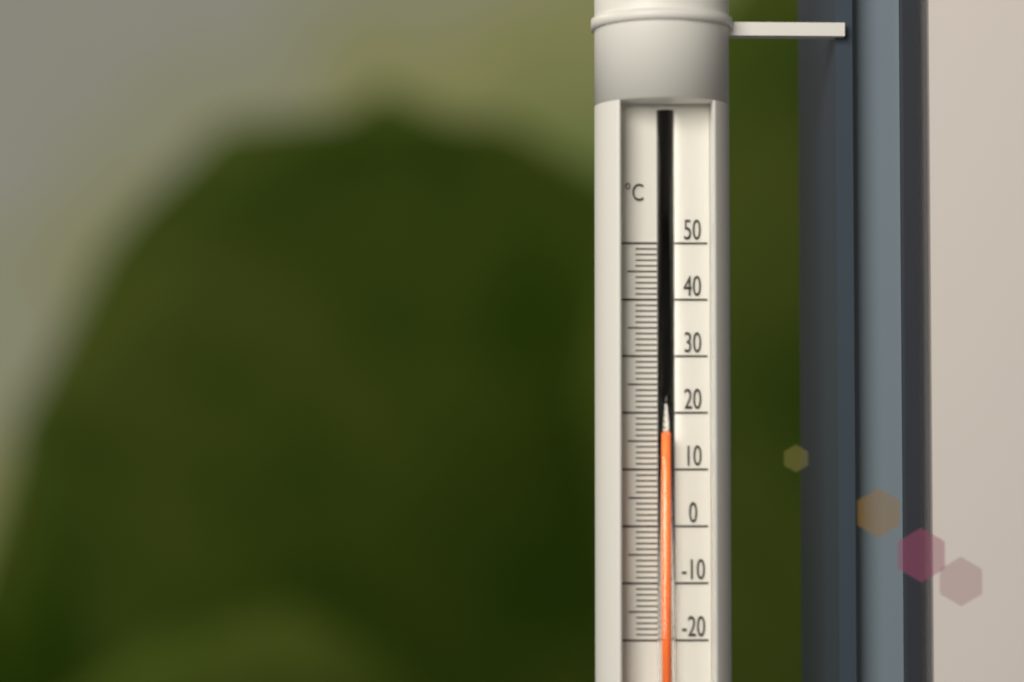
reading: 16 °C
